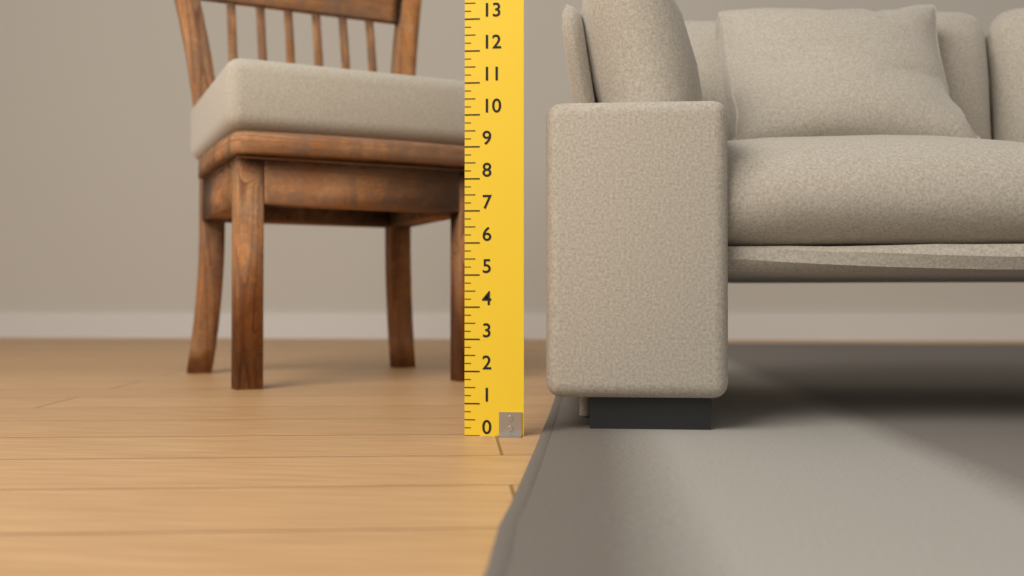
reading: 10.50 (no unit)
